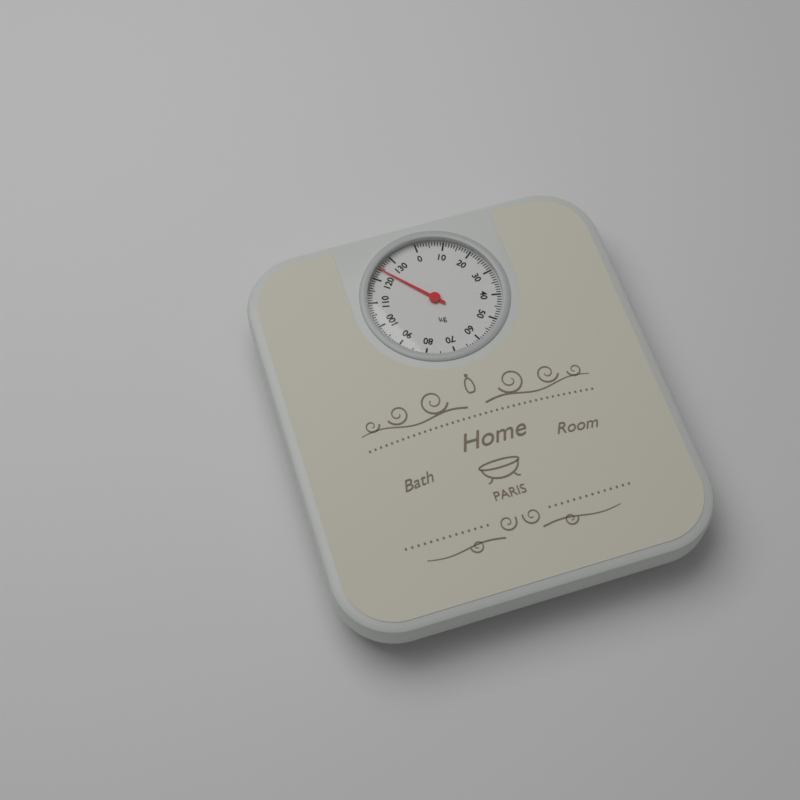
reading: 124 kg
